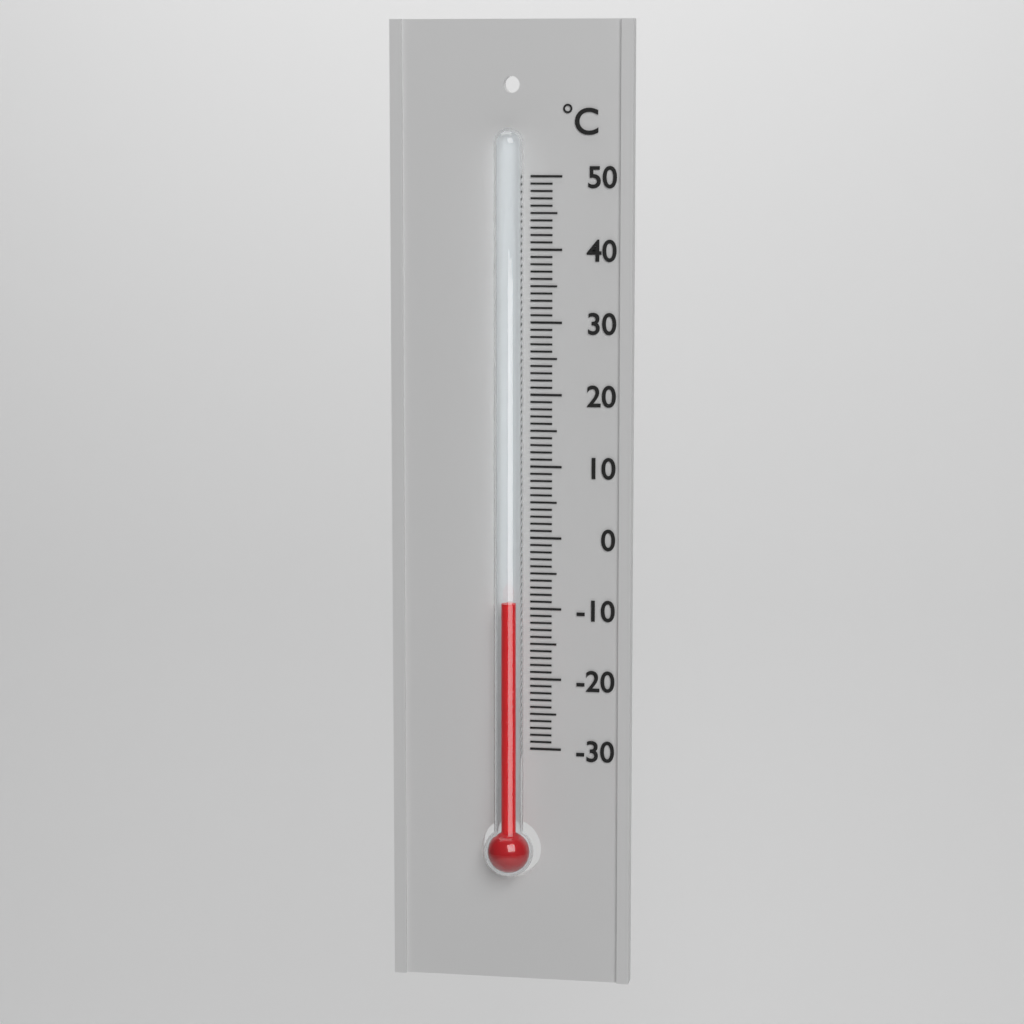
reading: -9 °C
